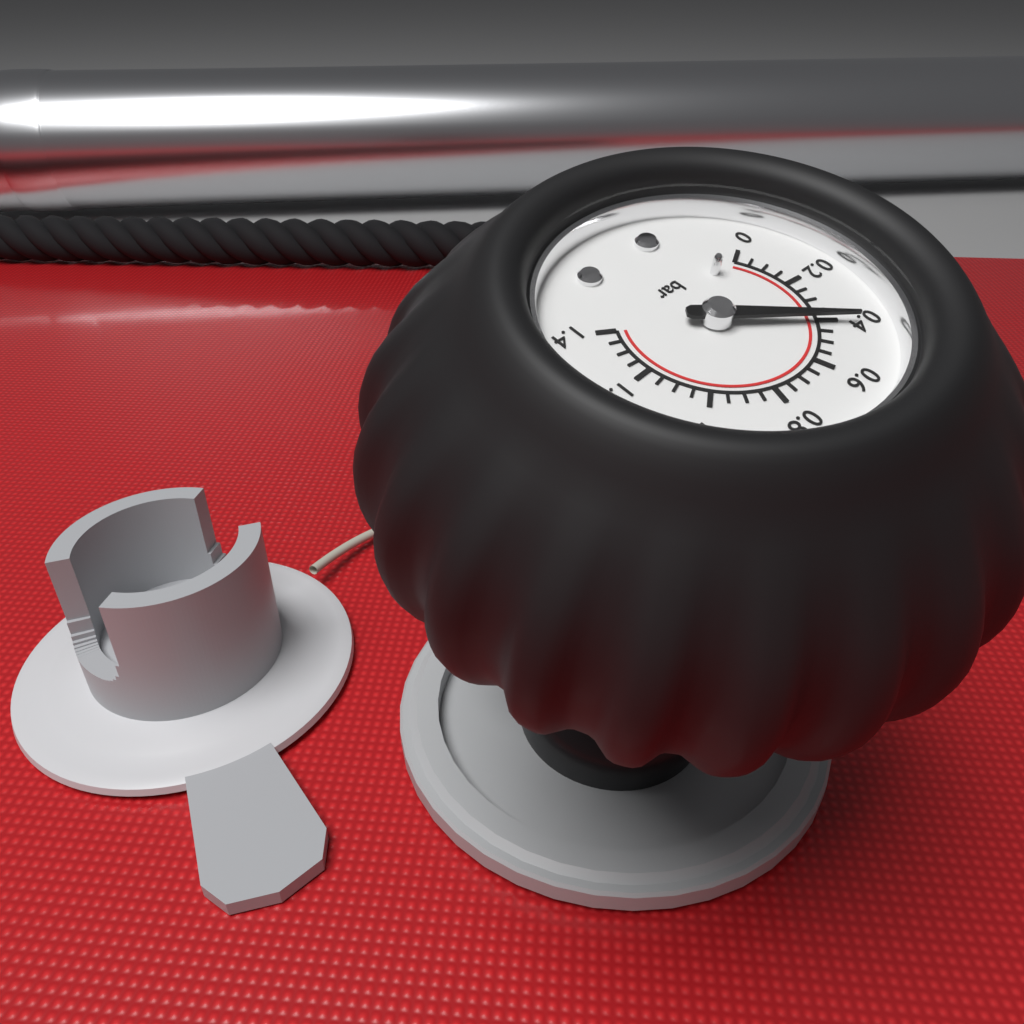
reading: 0.40 bar
